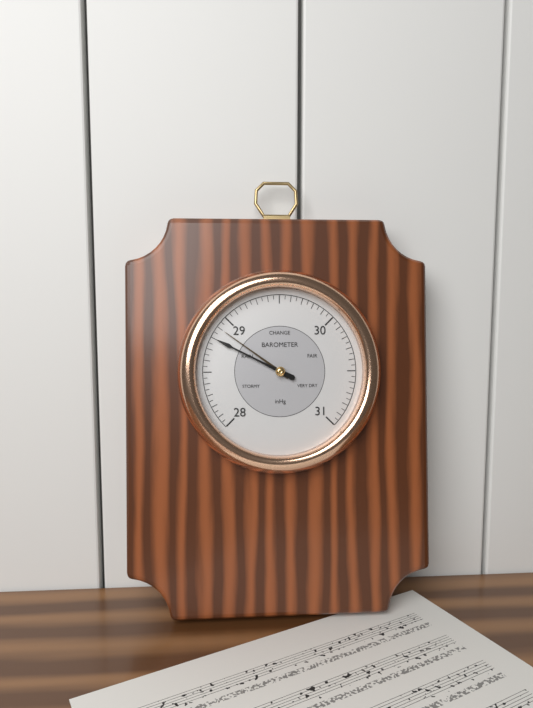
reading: 28.80 inHg
